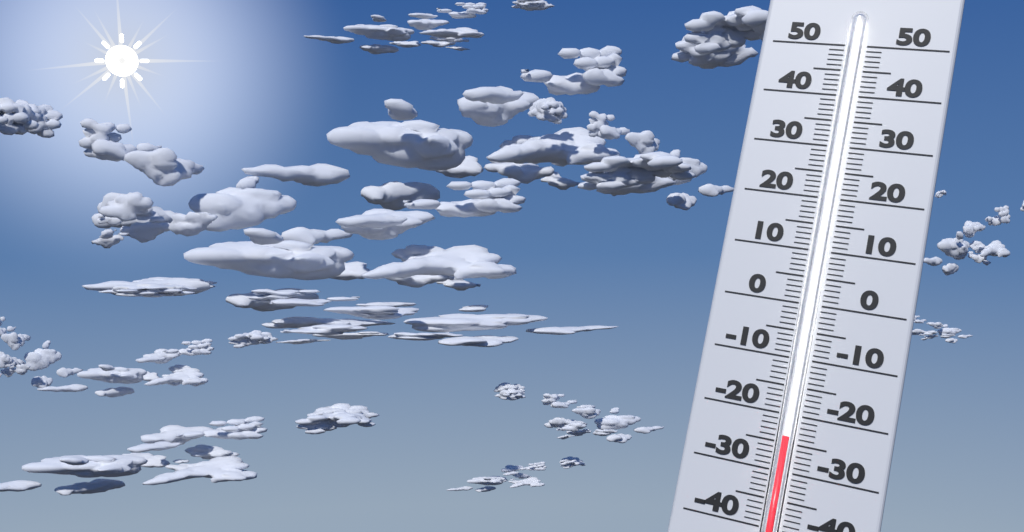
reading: -24 (no unit)
